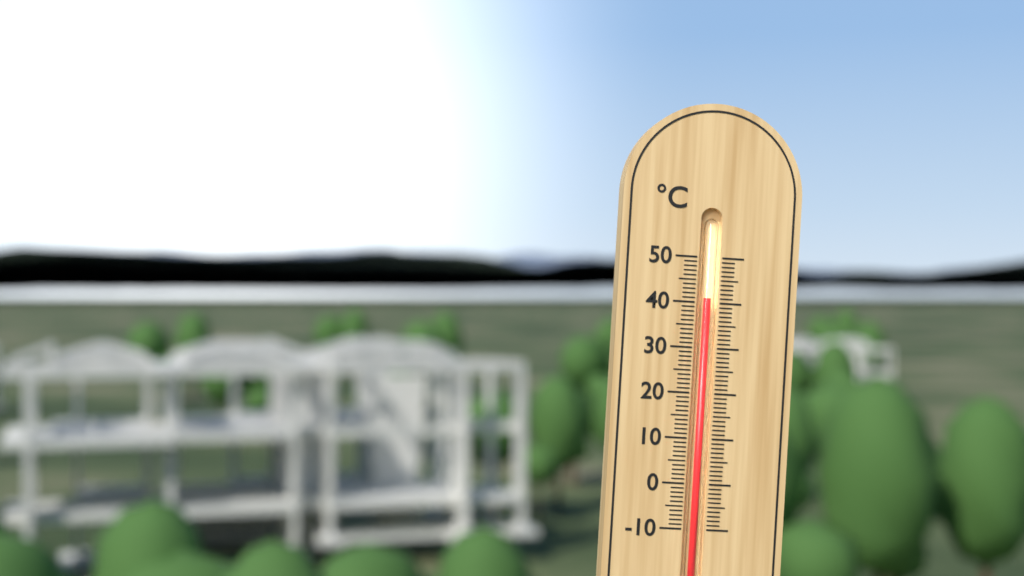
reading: 41 °C
